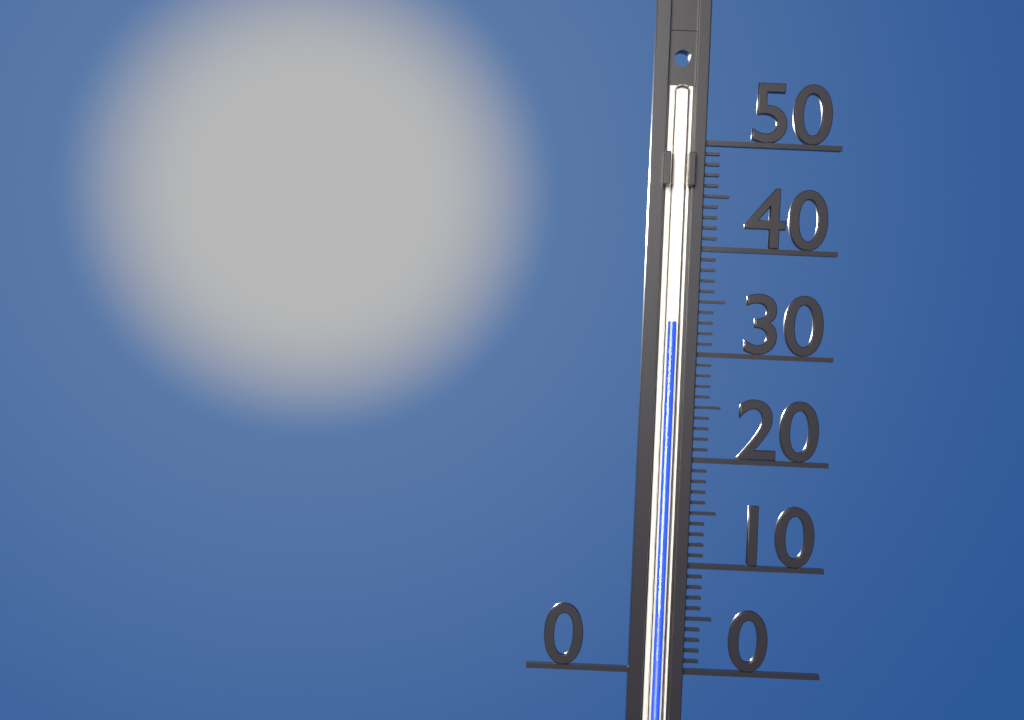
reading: 33 (no unit)
